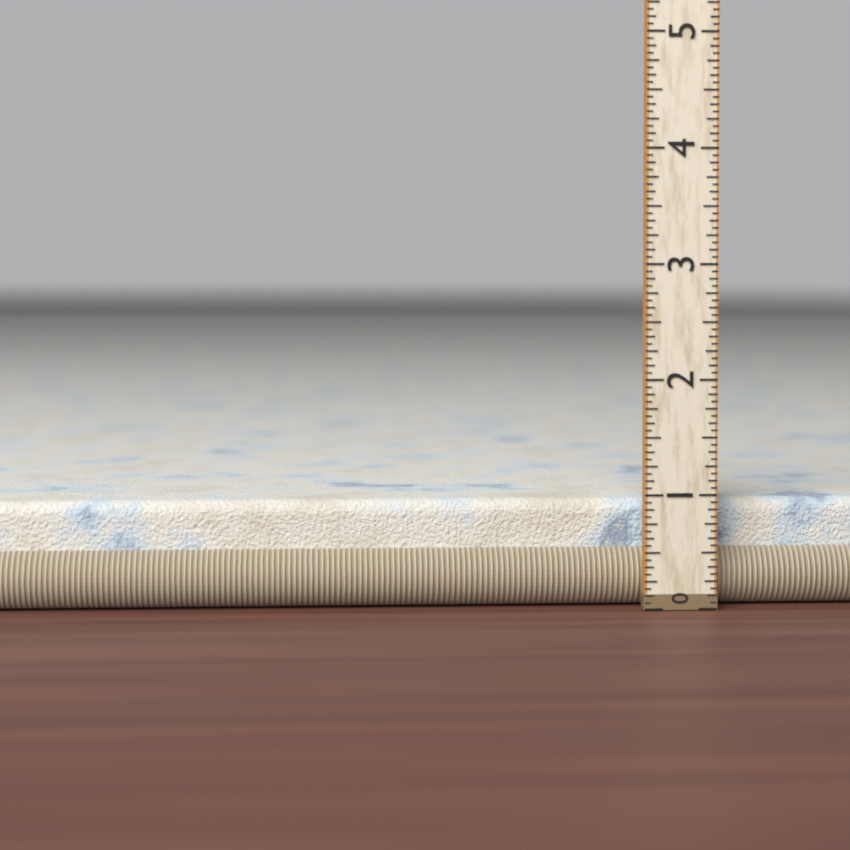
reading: 0.9375 (no unit)
